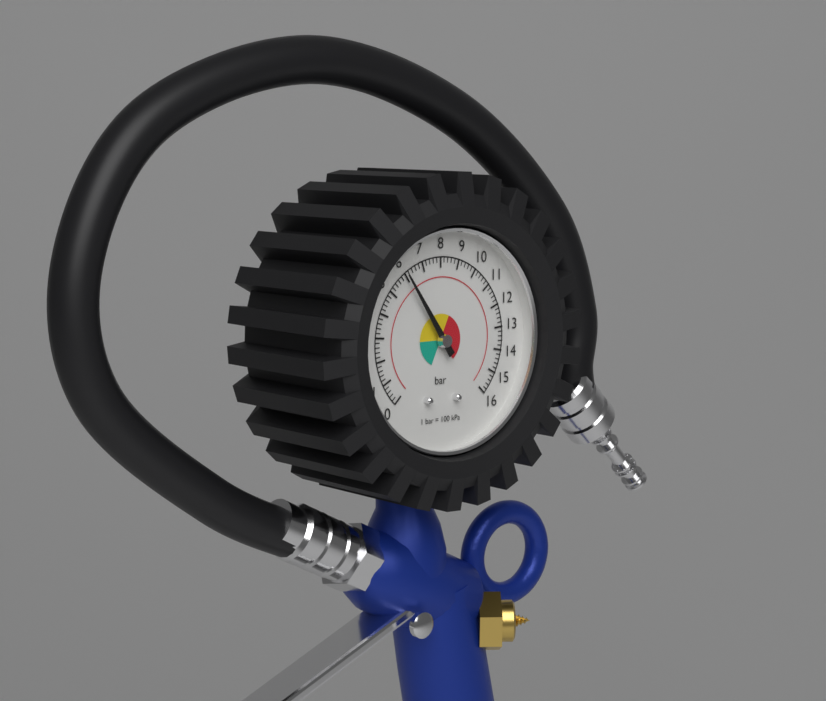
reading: 6.0 bar
